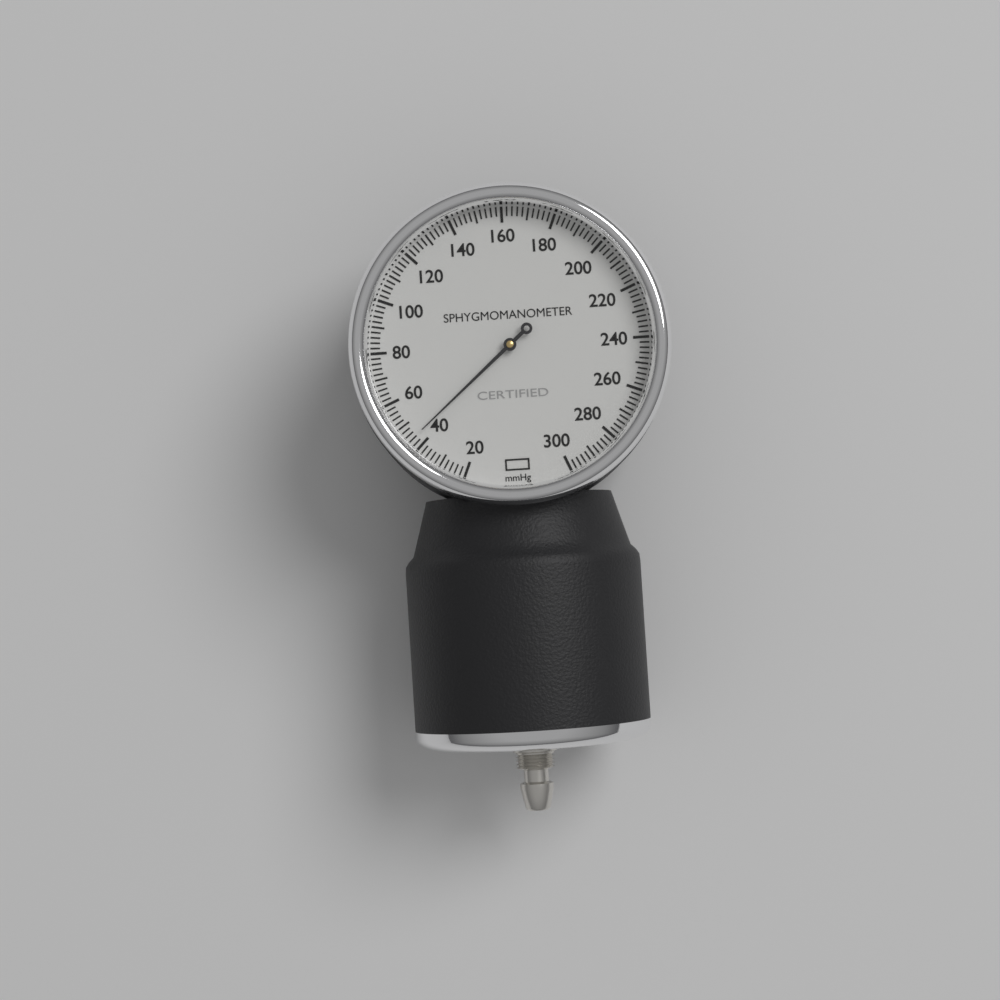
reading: 44 mmHg
